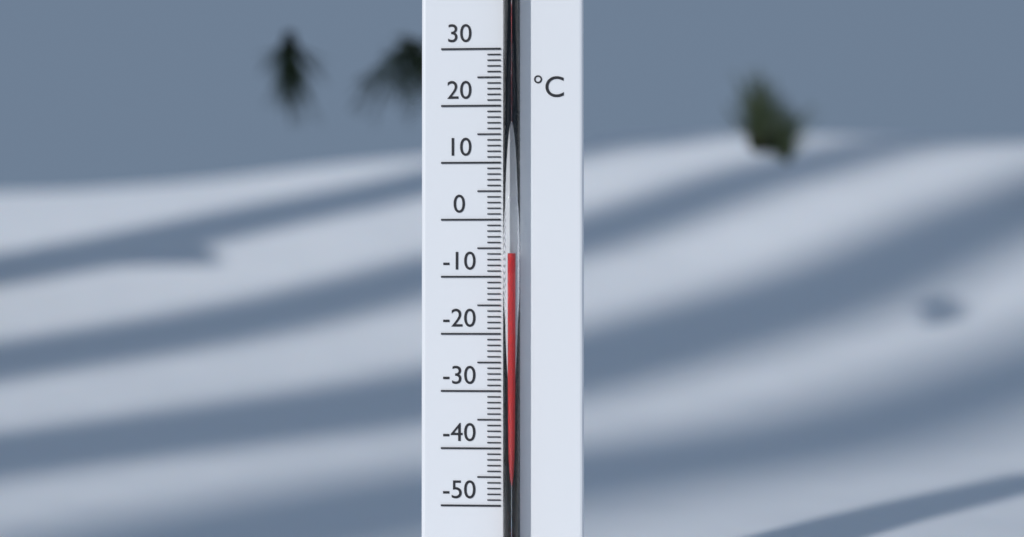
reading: -6 °C
